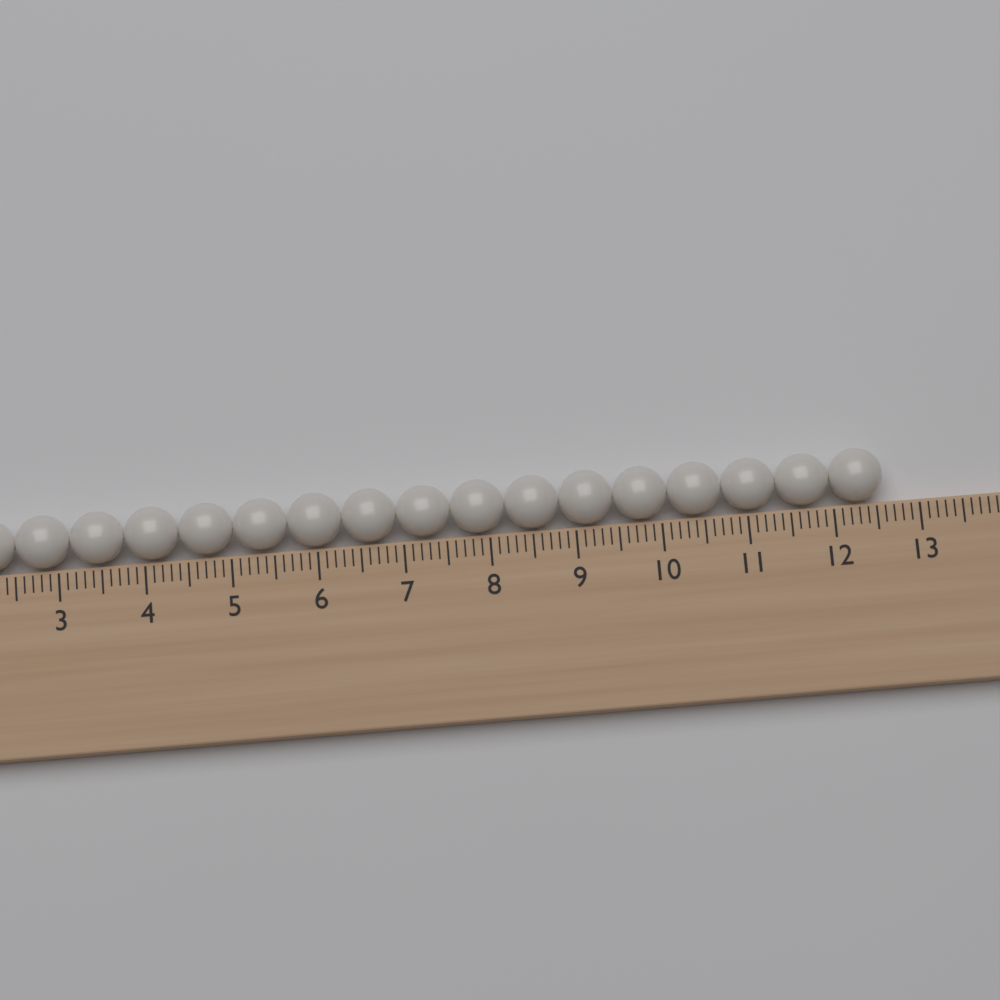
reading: 12.6 (no unit)
